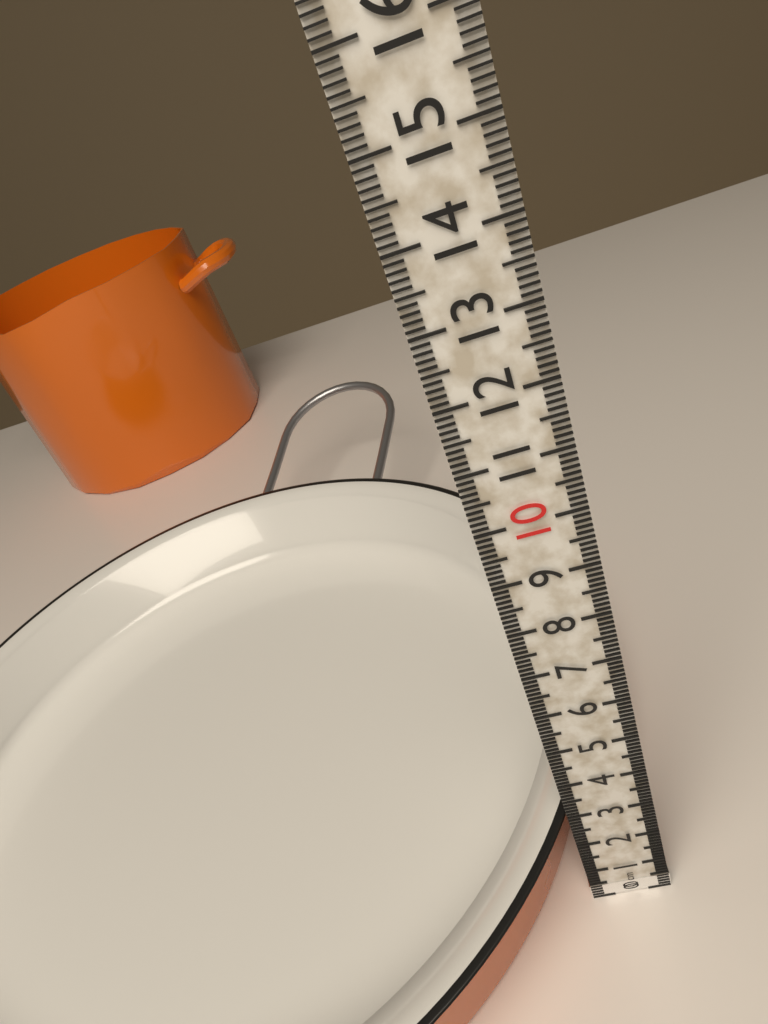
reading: 2.6 cm
